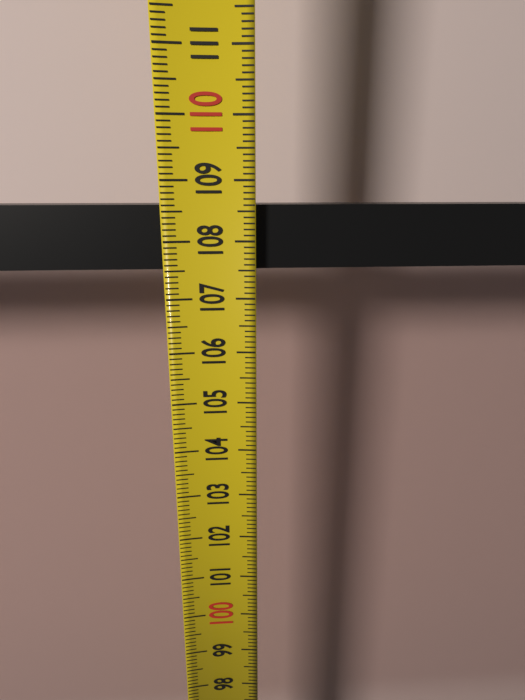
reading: 108.6 (no unit)
